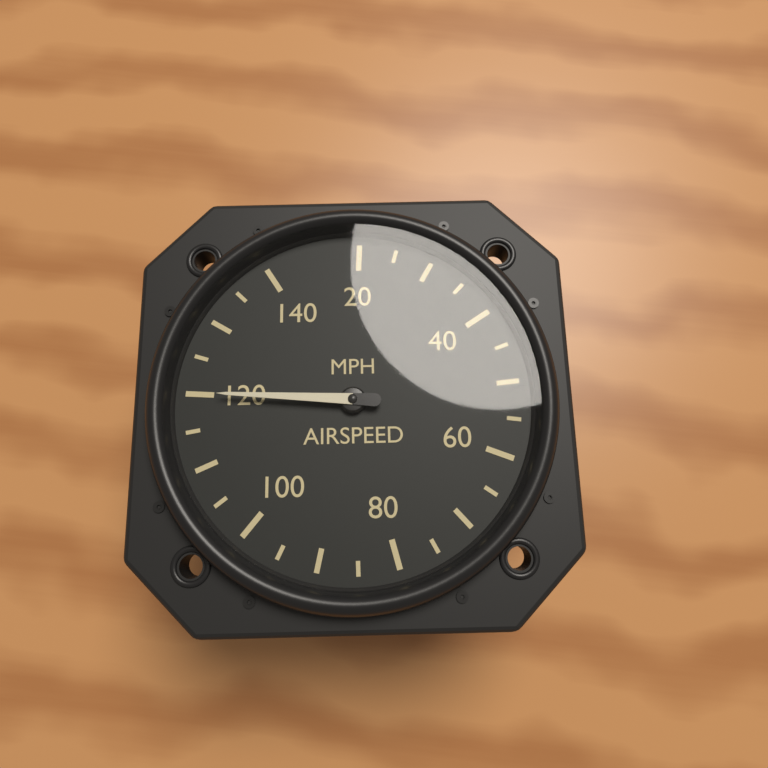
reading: 120 MPH
